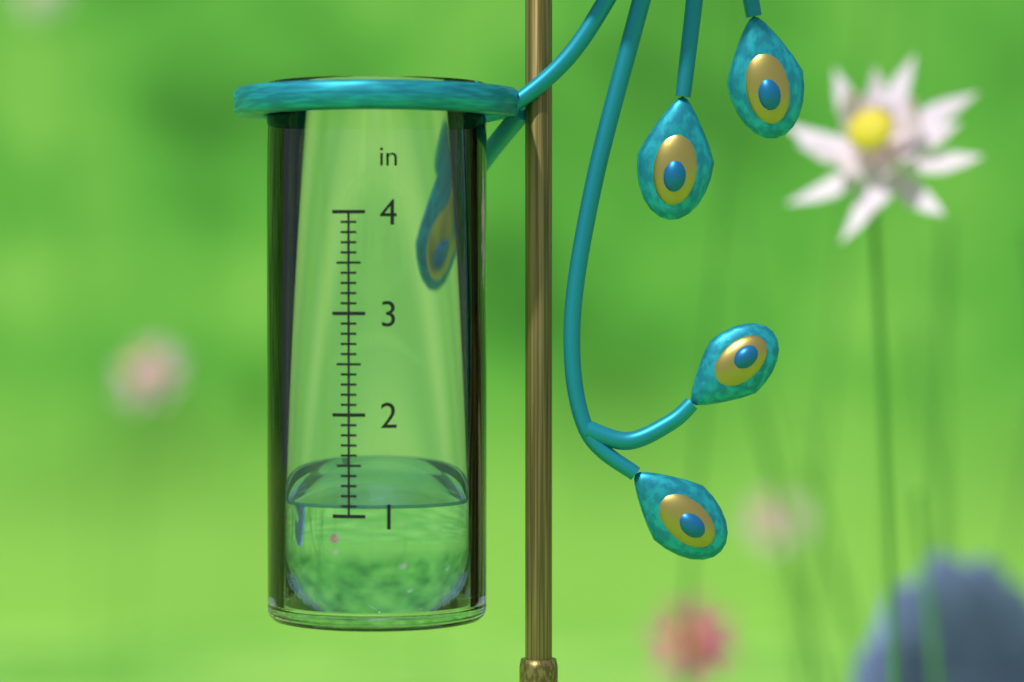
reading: 1.1 in
